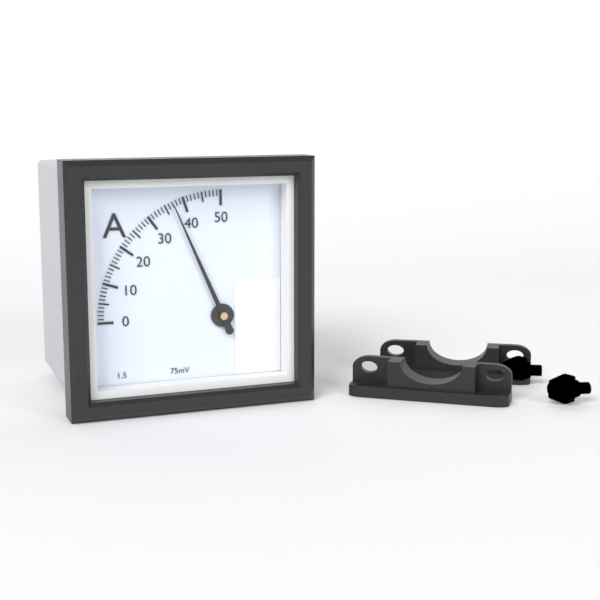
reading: 37 A
